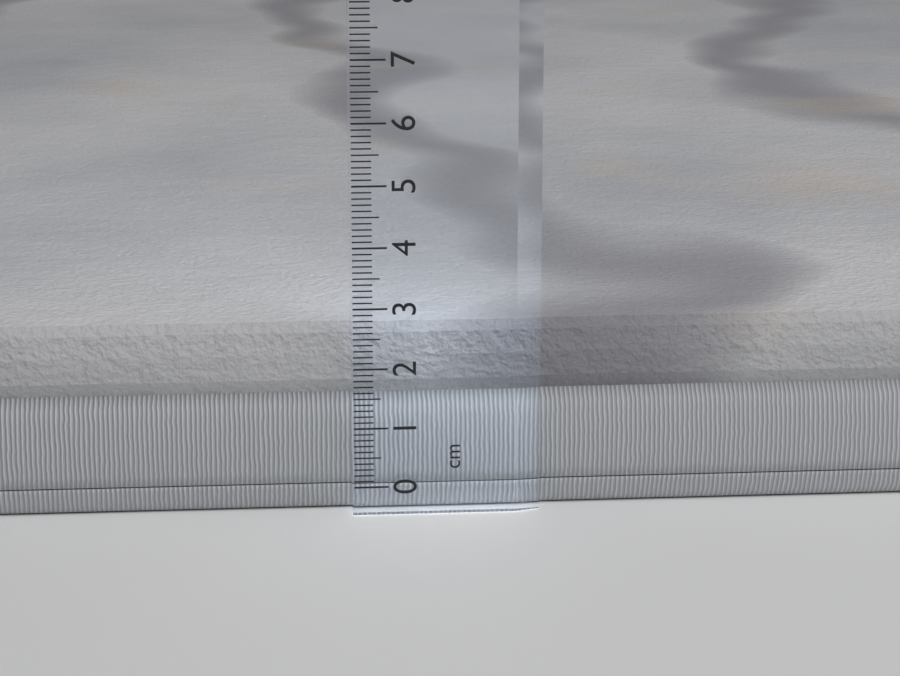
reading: 2.7 cm
